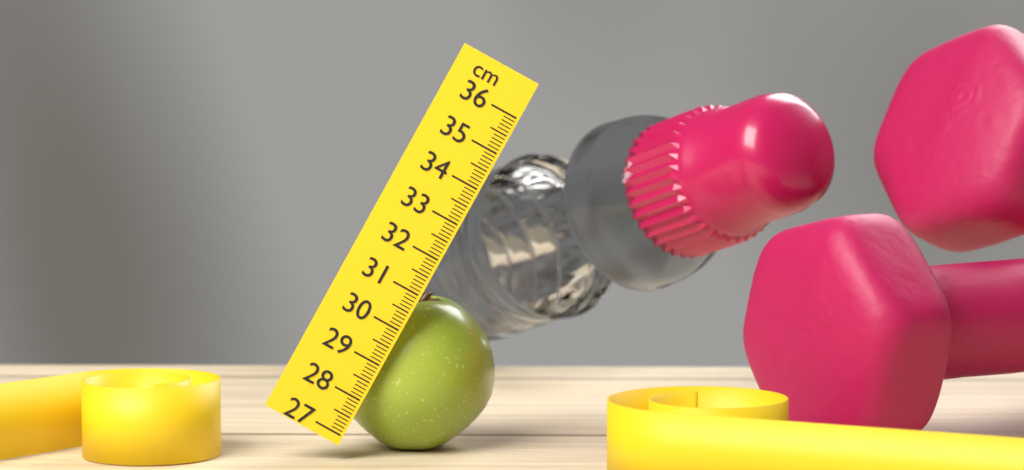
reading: 31.0 cm
